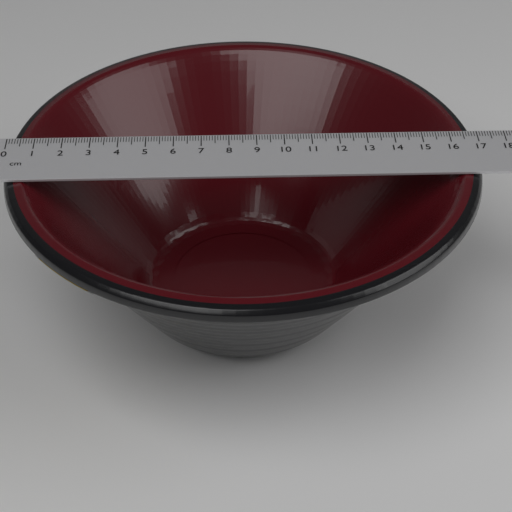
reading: 17.0 cm
